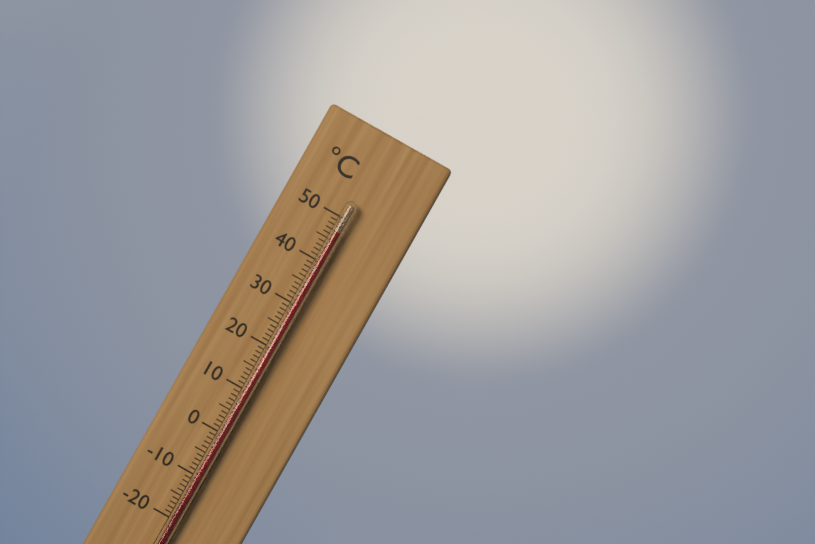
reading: 47 °C
